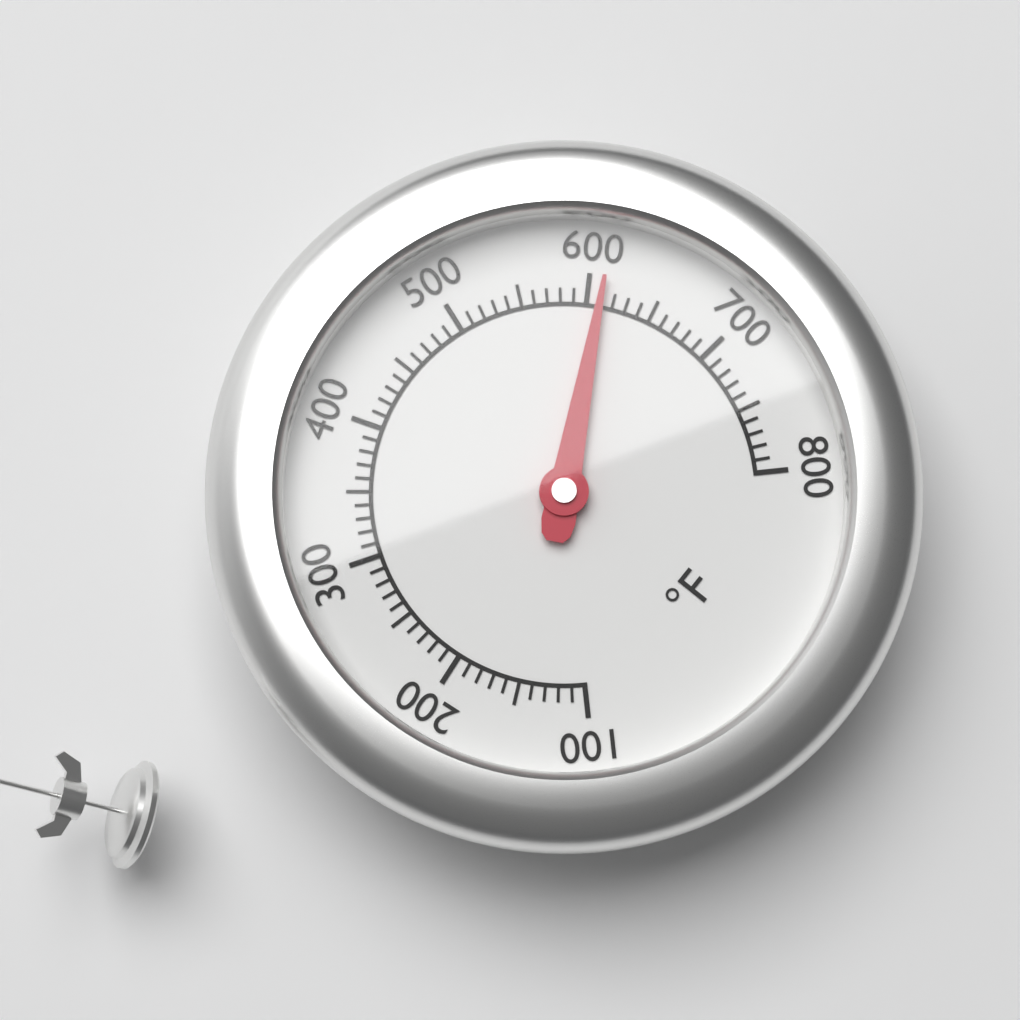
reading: 610 °F
